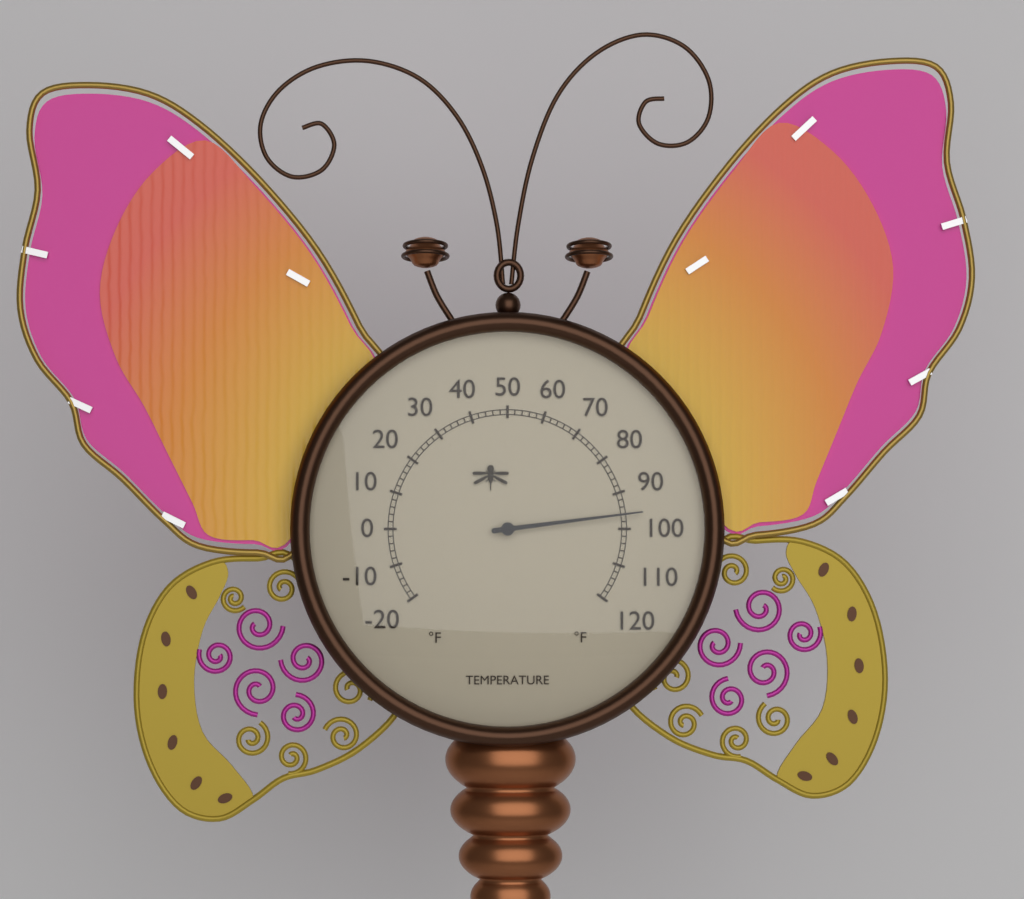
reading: 96 °F
